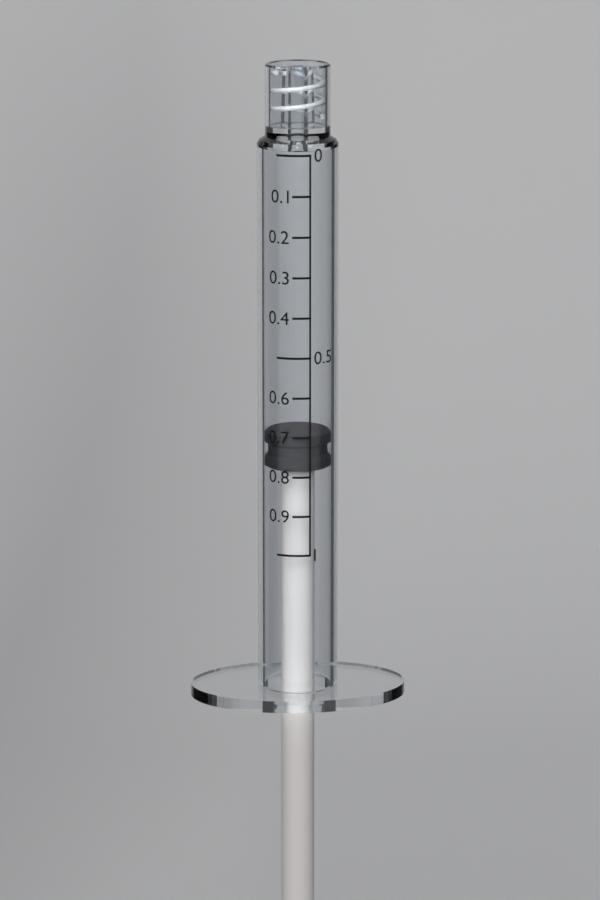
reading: 0.7 (no unit)
